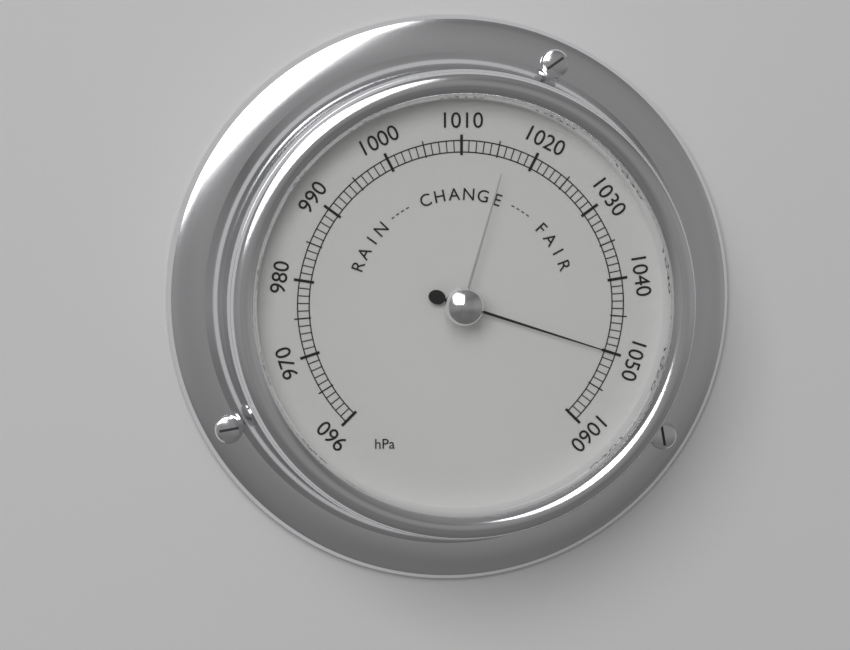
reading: 1050 hPa
